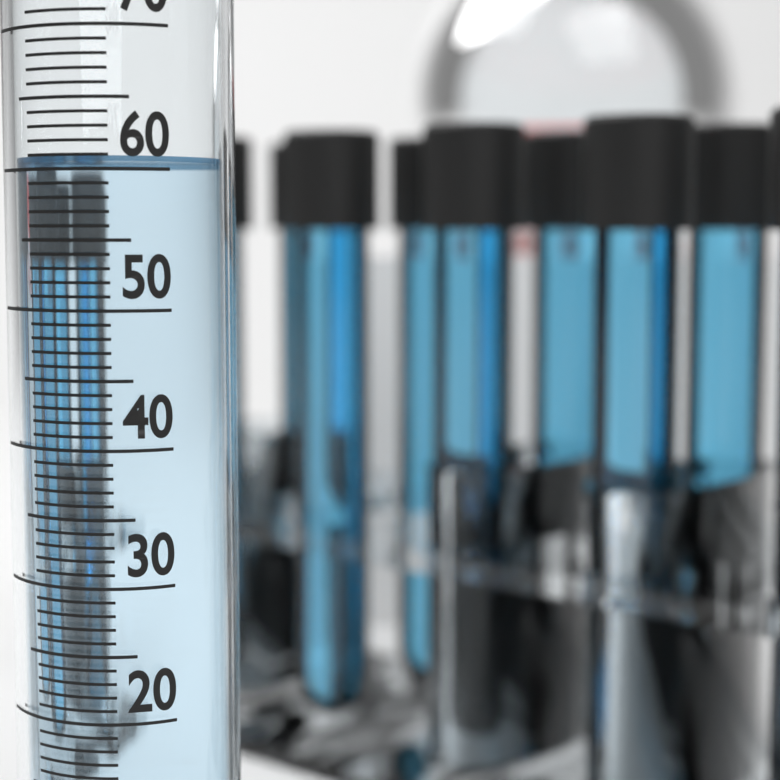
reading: 61 ml
